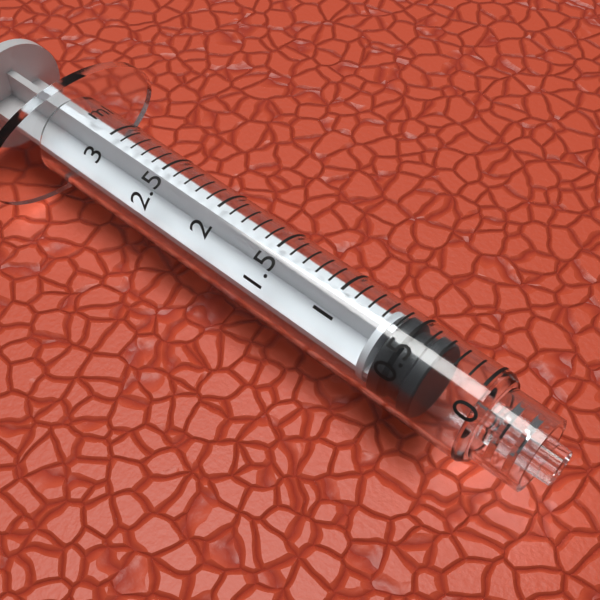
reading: 0.3 ml
